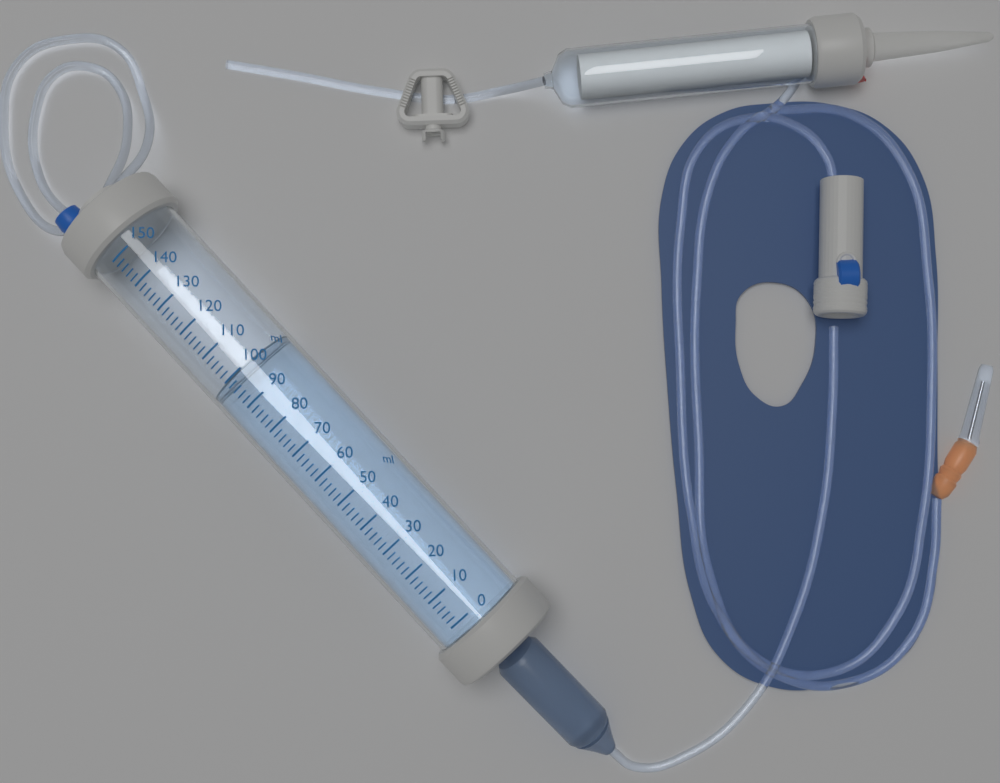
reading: 100 ml
